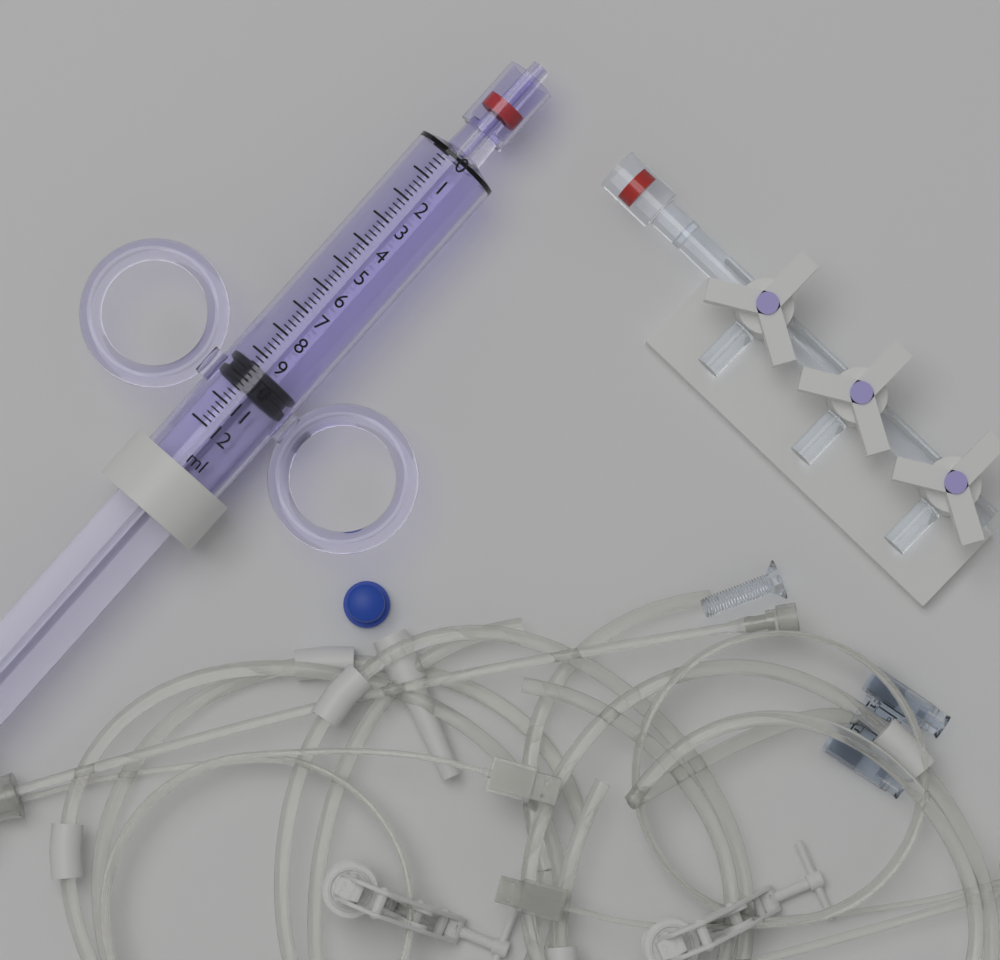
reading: 9.4 ml
